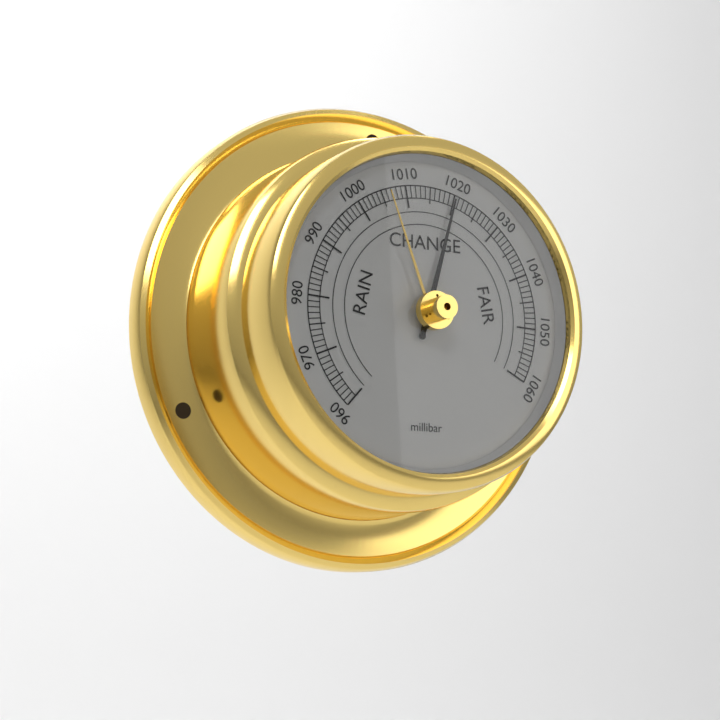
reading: 1020 millibar
